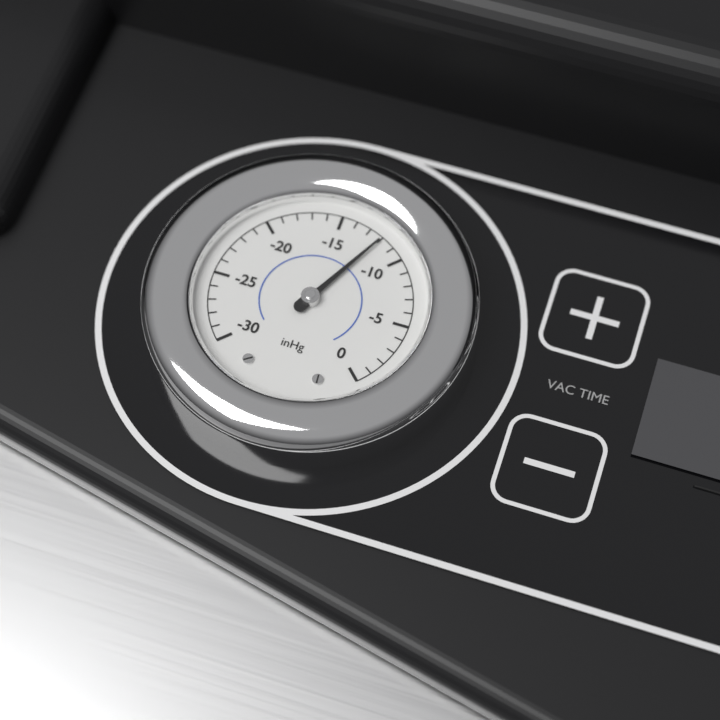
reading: -12 inHg
